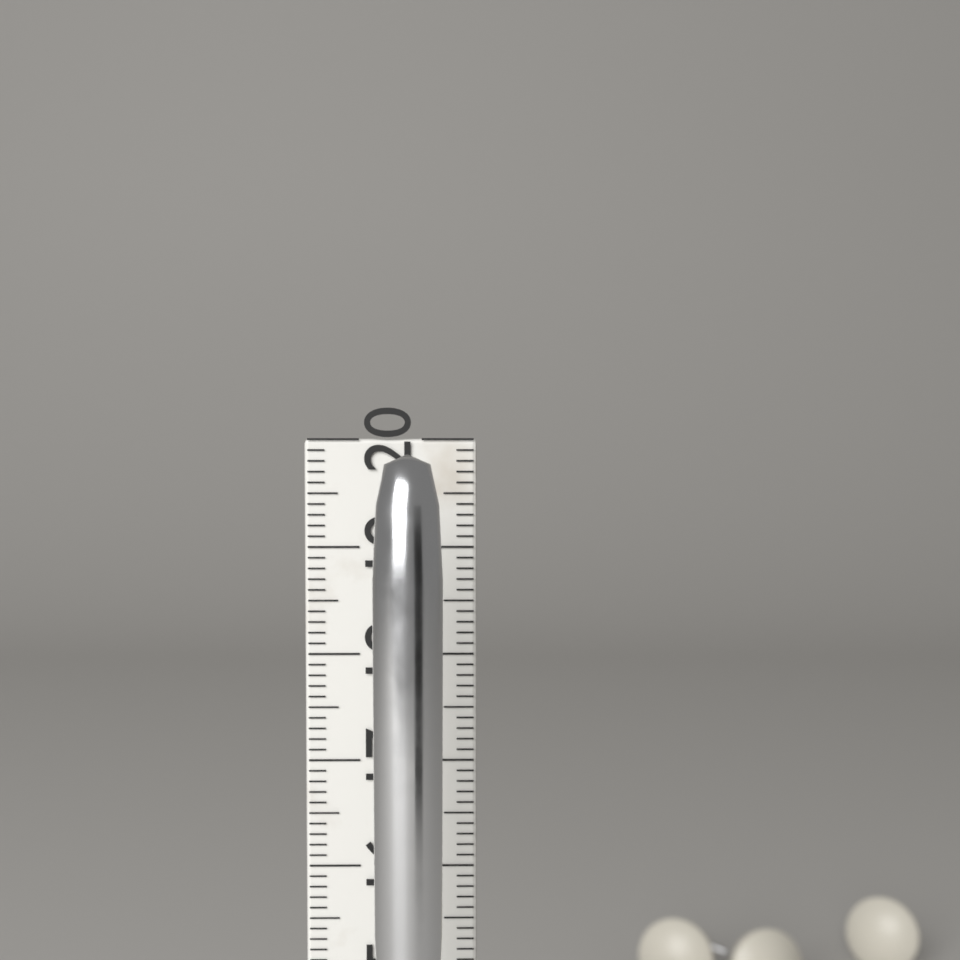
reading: 19.9 cm
